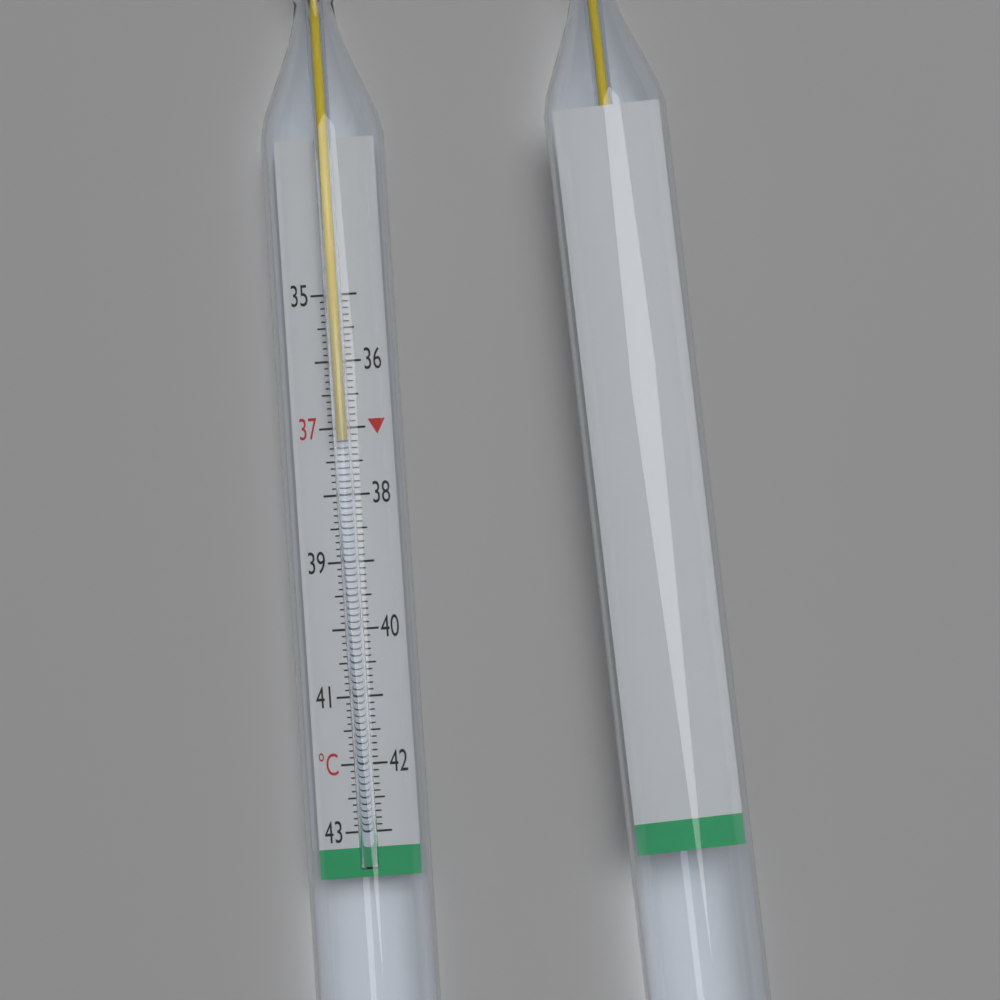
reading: 37.2 °C
